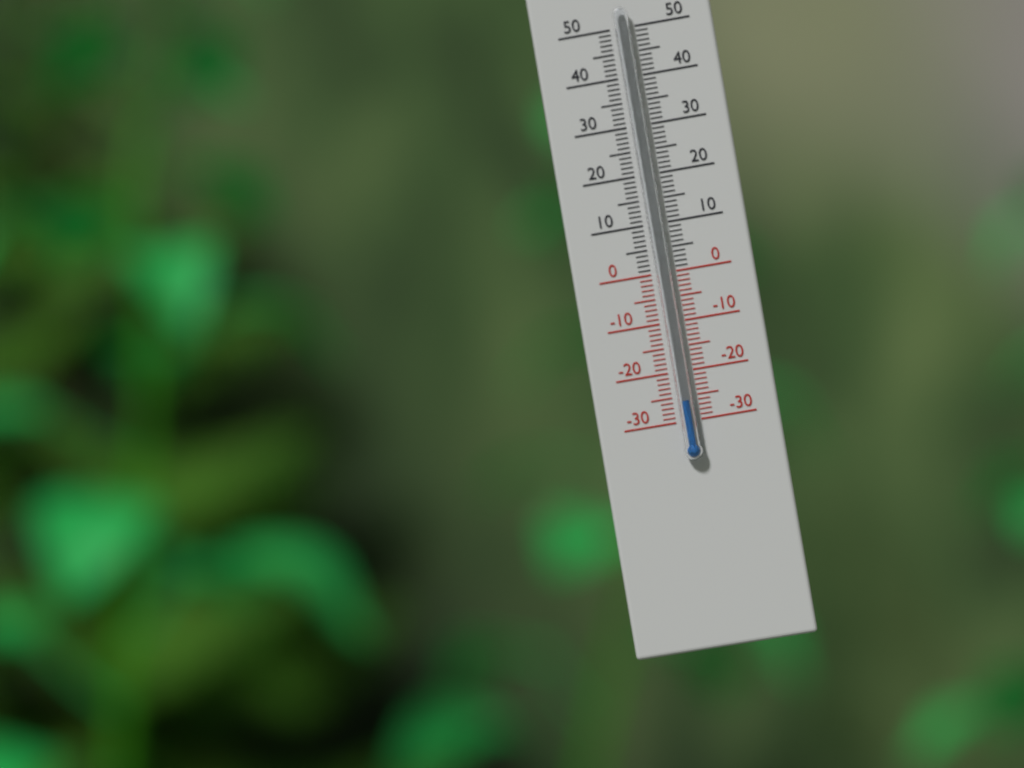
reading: -26 °C
